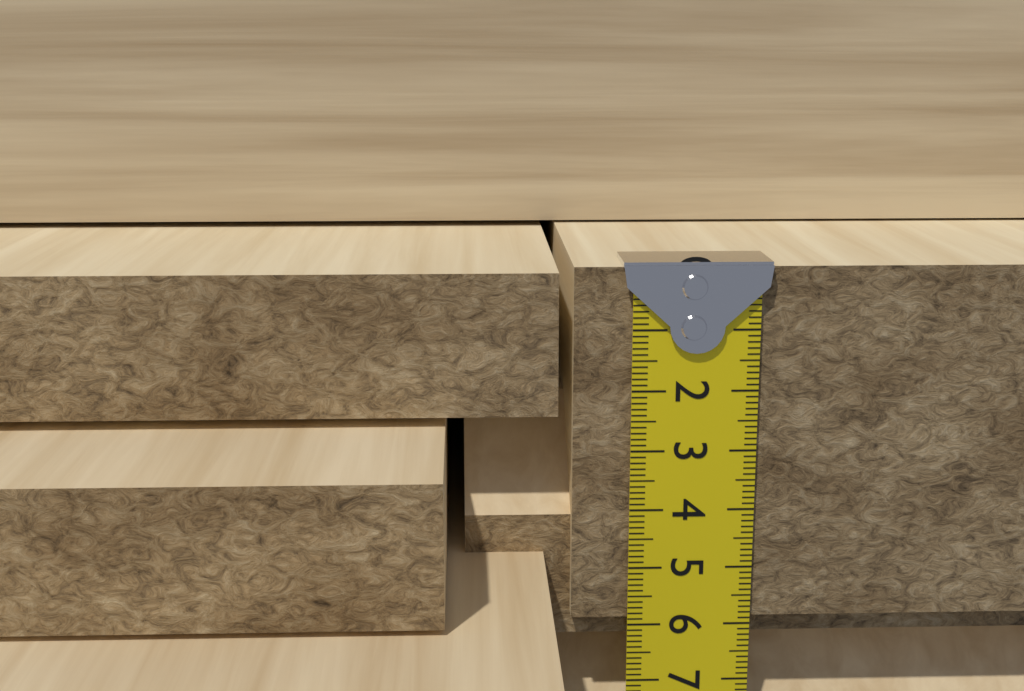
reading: 5.9 cm
